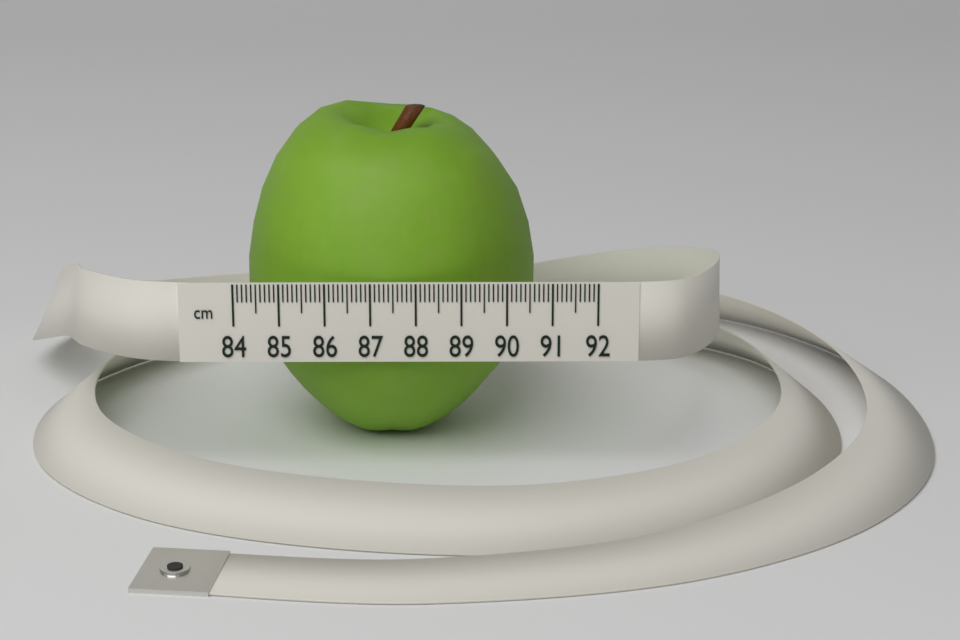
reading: 90.7 cm
